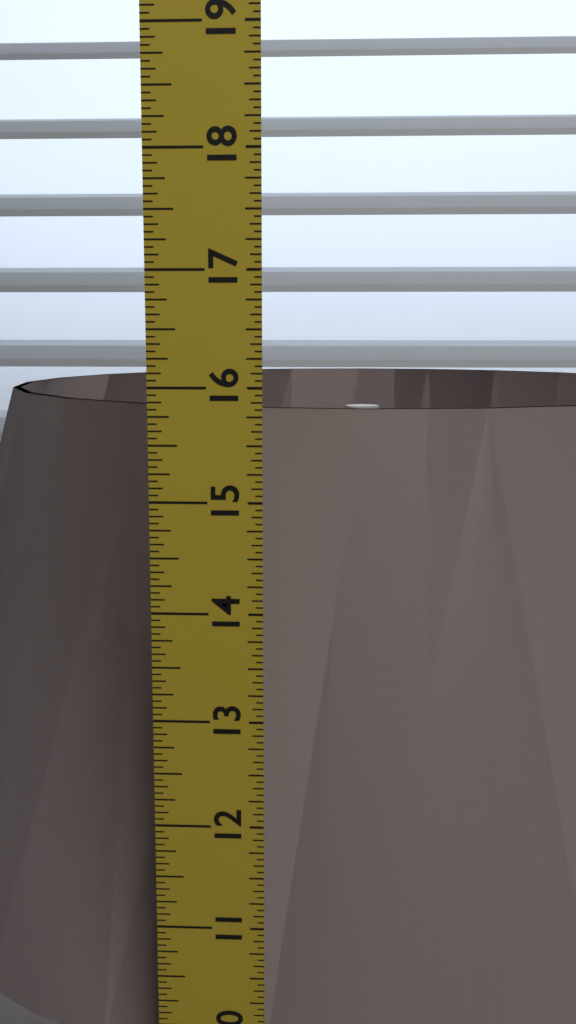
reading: 15.6875 in
